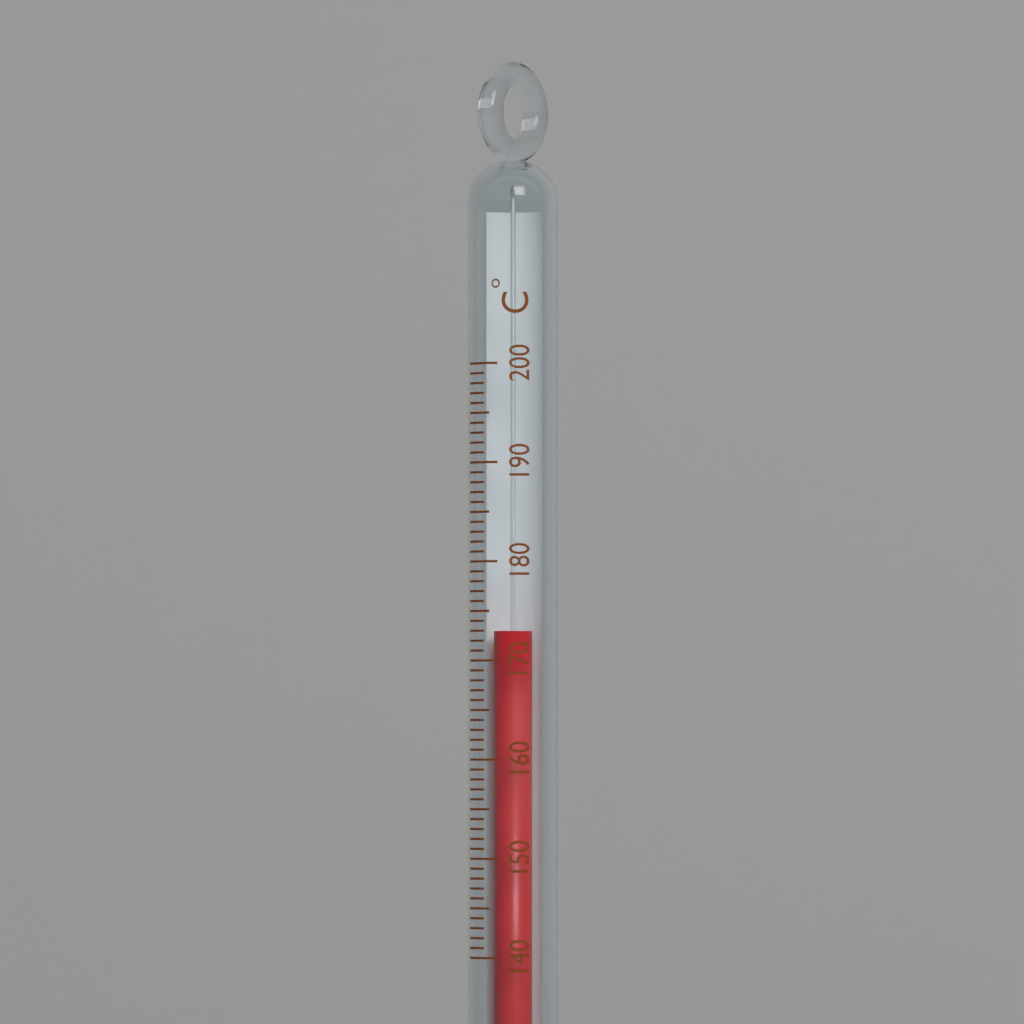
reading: 173 °C
